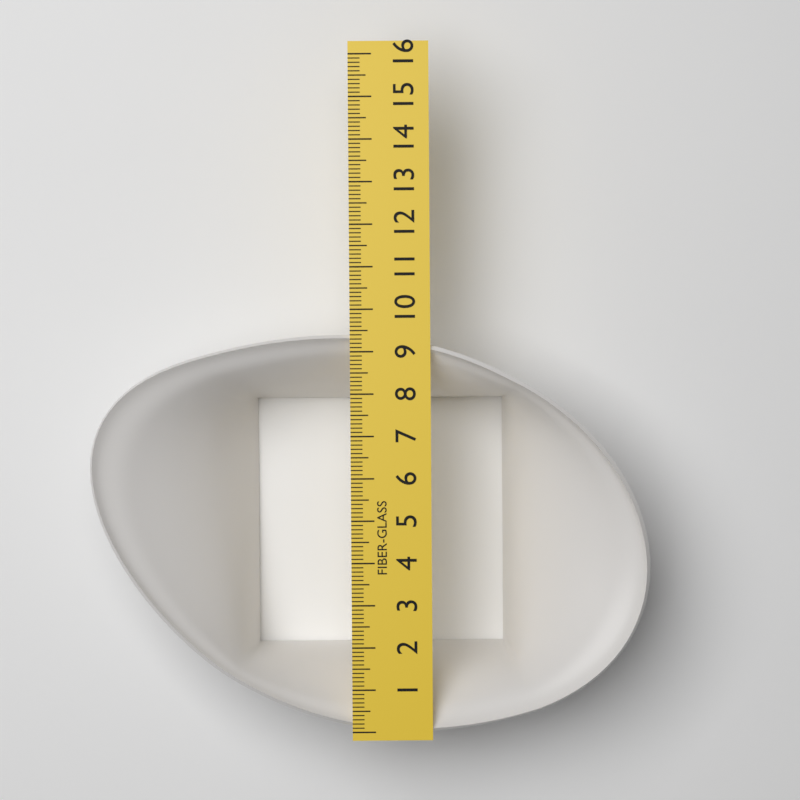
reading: 9.4 (no unit)
